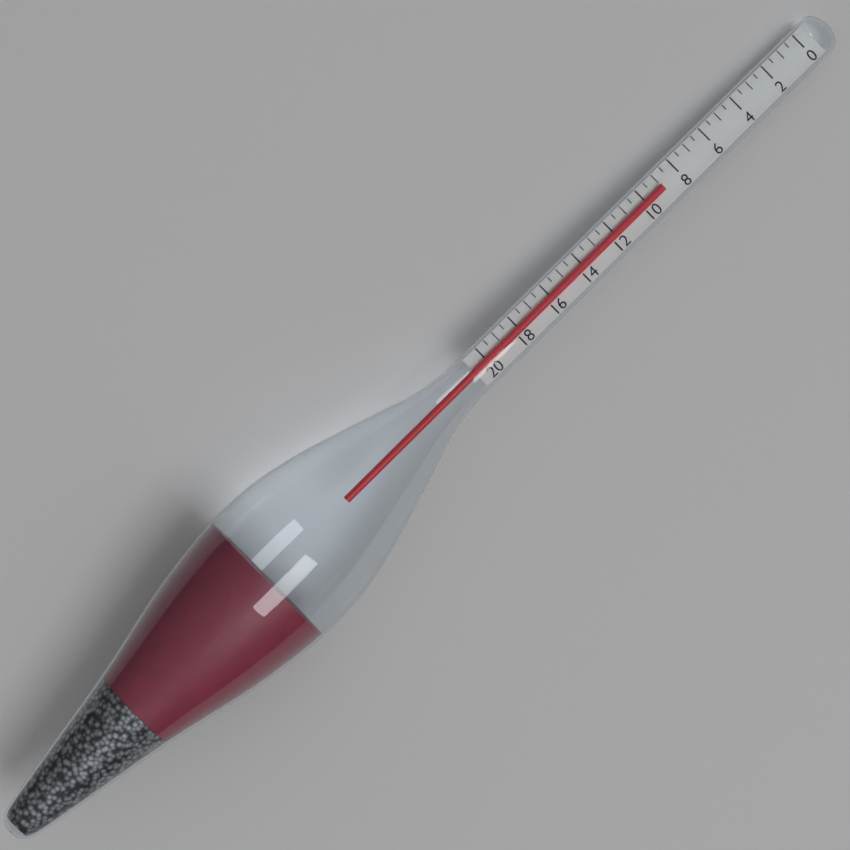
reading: 9.0 (no unit)
